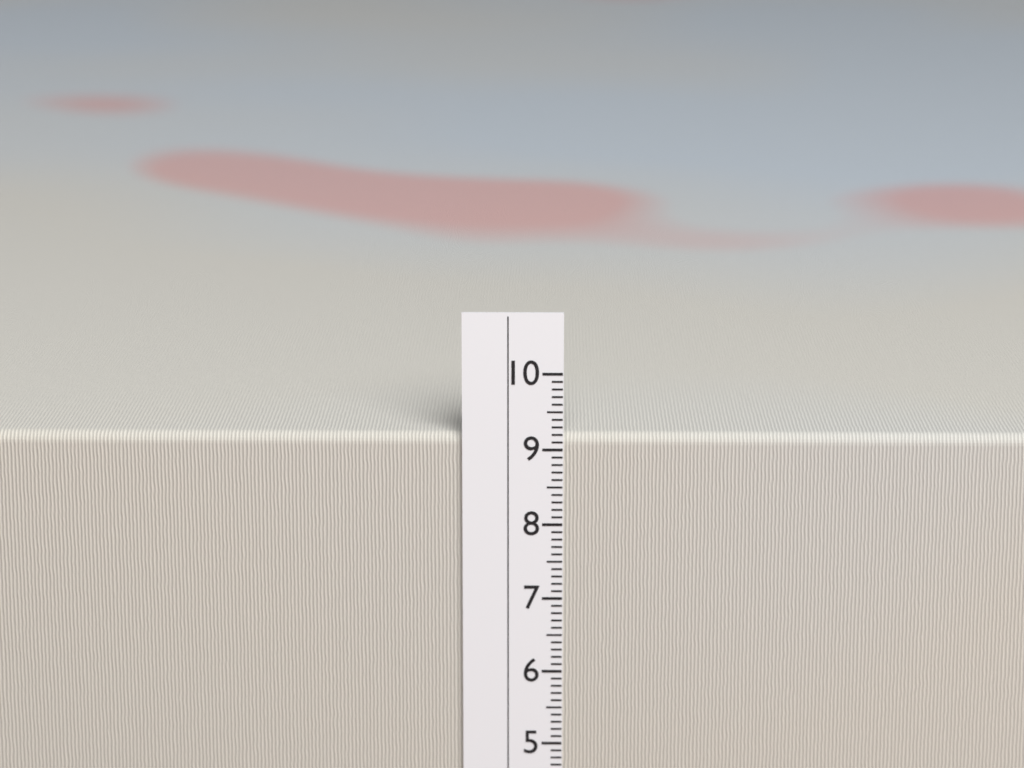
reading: 9.2 cm
